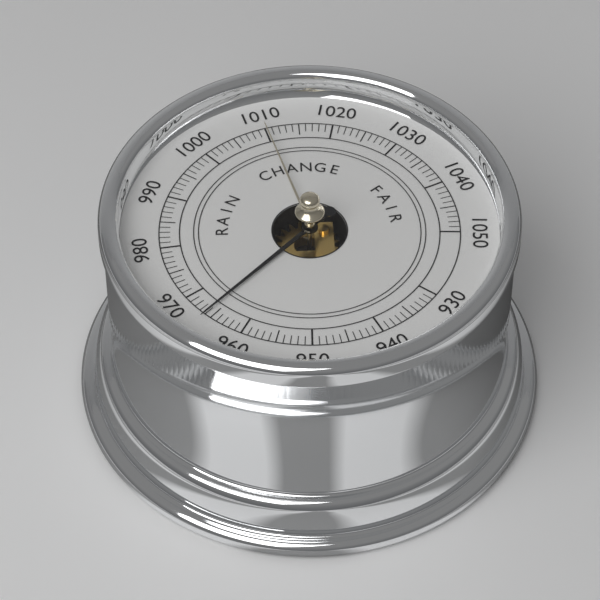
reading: 966 (no unit)
